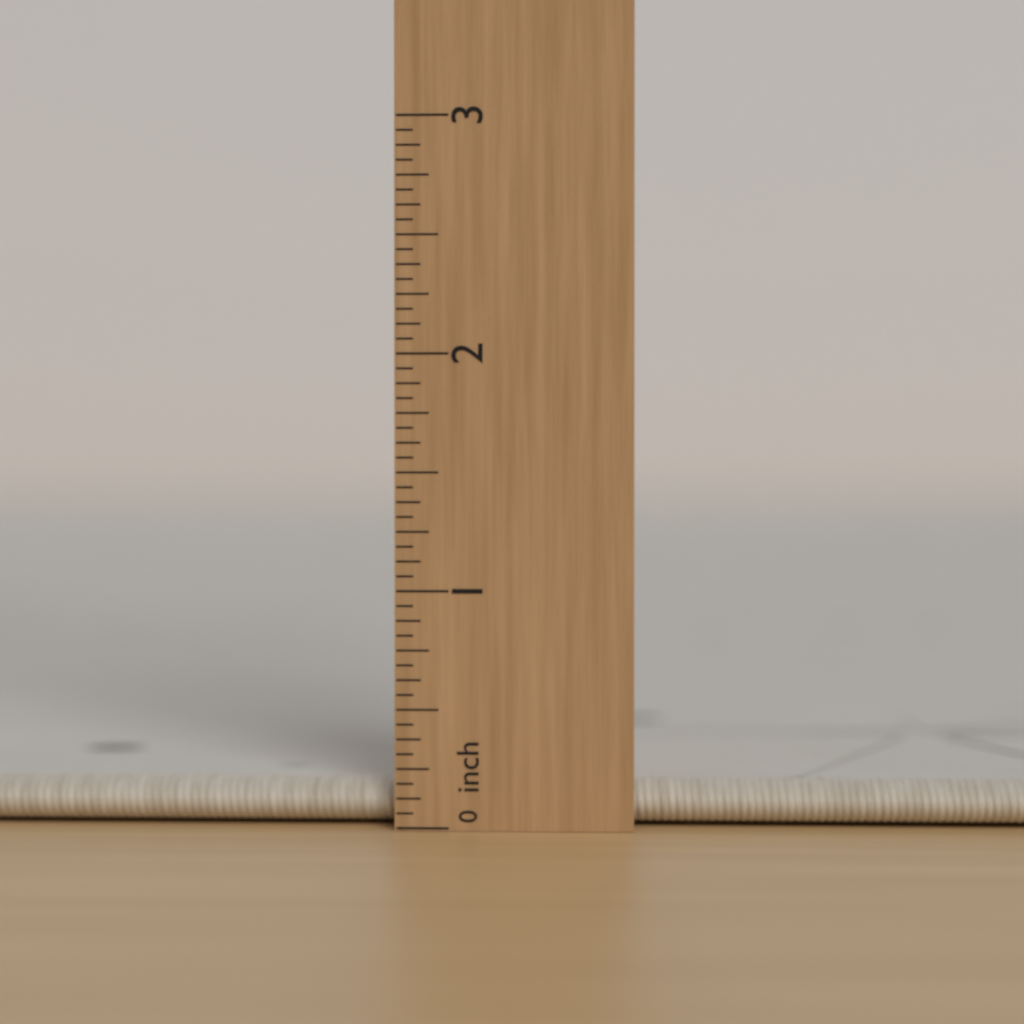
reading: 0.1875 inch
